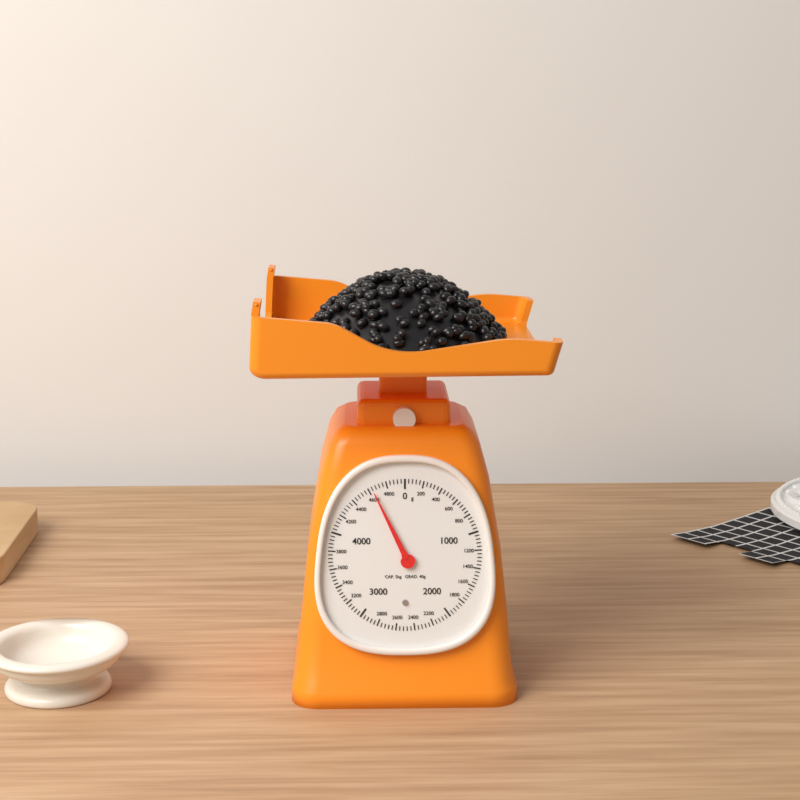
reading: 4640 g
